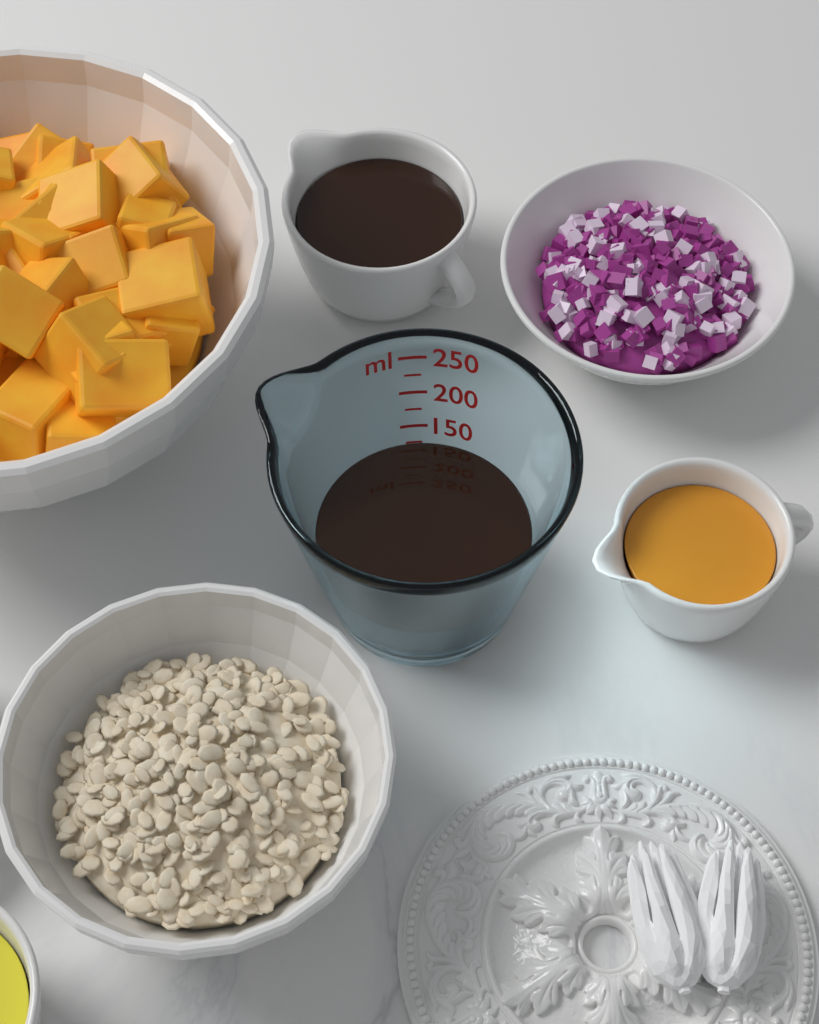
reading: 125 ml
